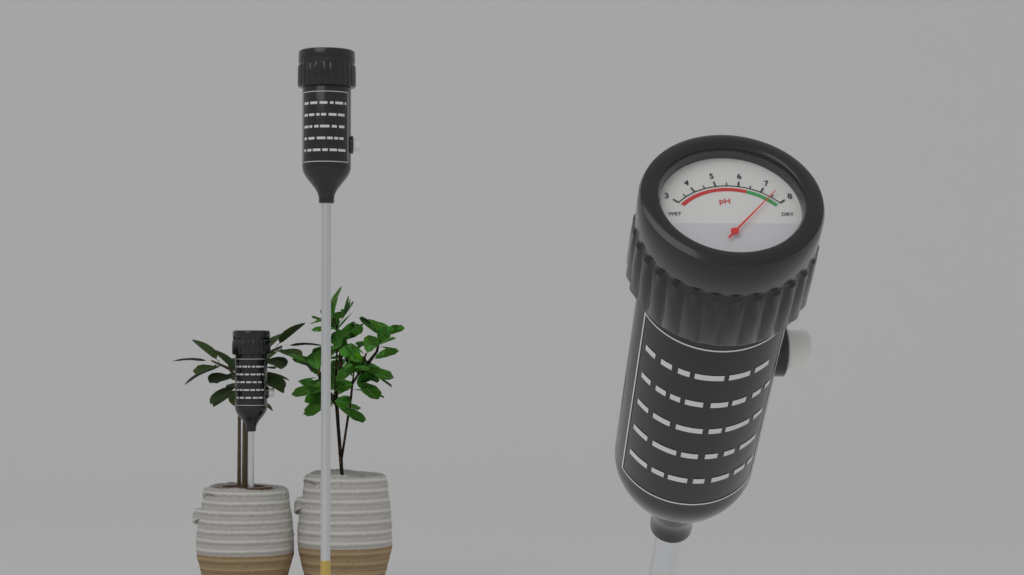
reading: 7.5 pH
